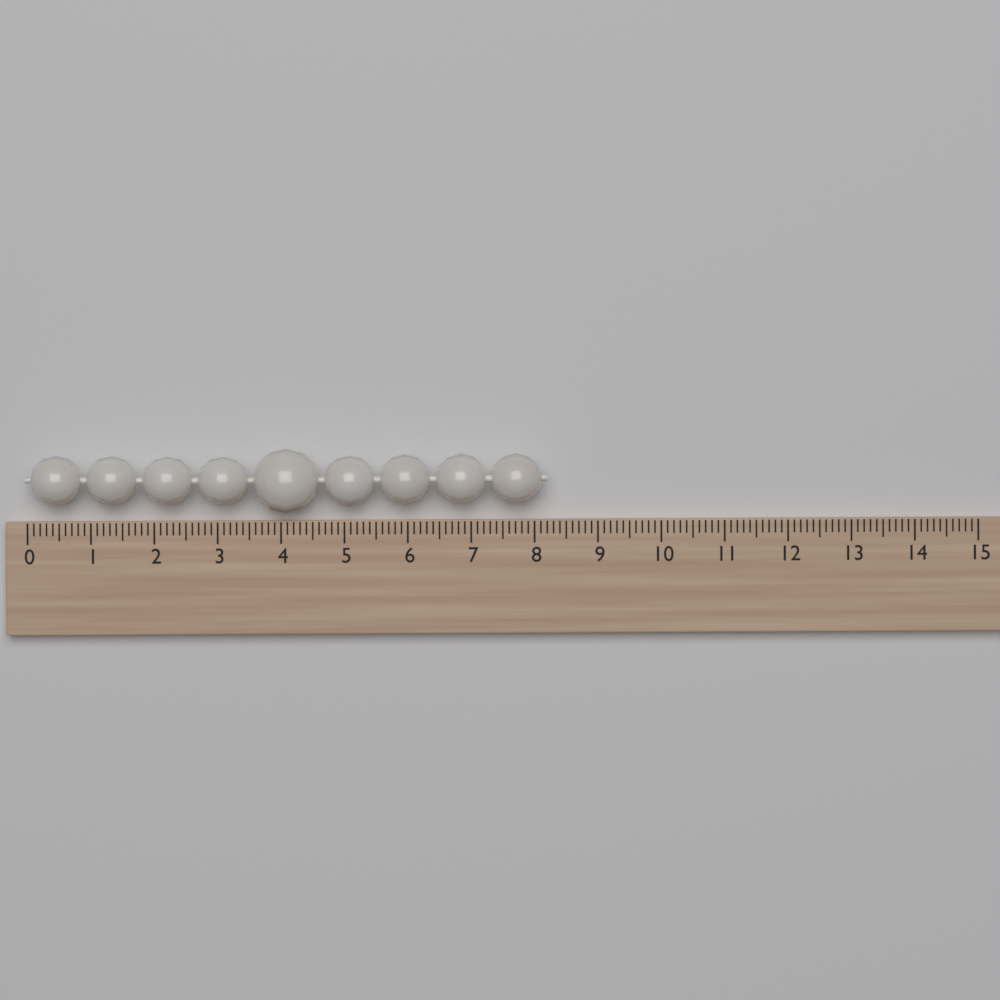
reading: 8.2 (no unit)
